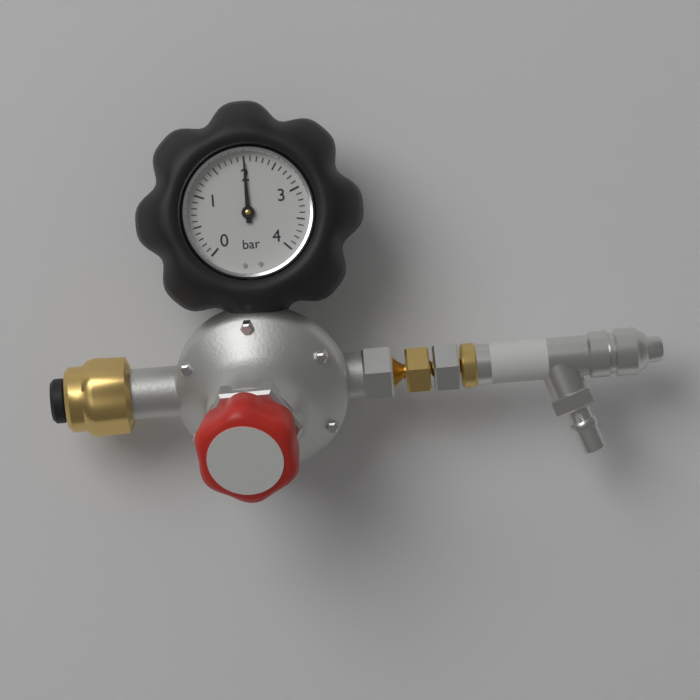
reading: 2.0 bar
